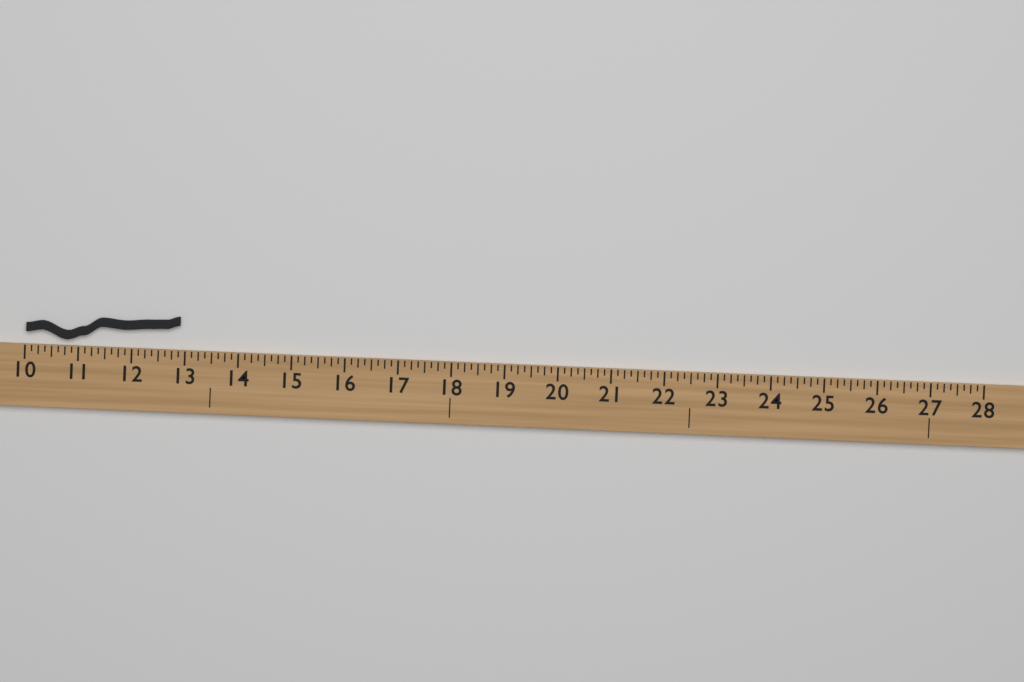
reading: 12.875 (no unit)
